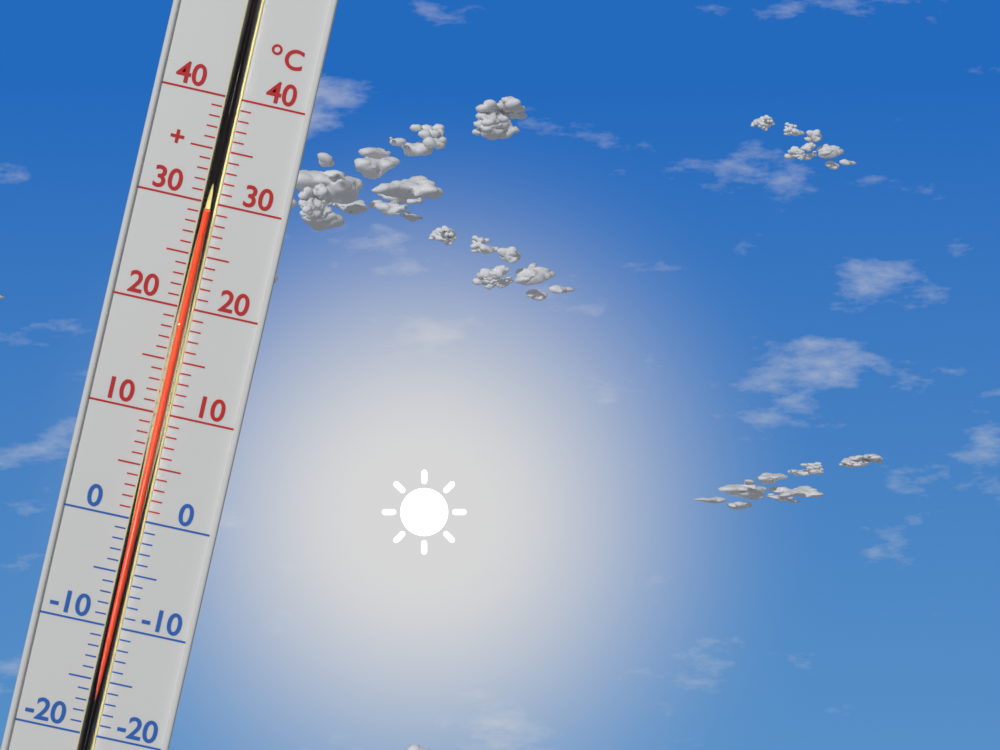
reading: 29 °C
